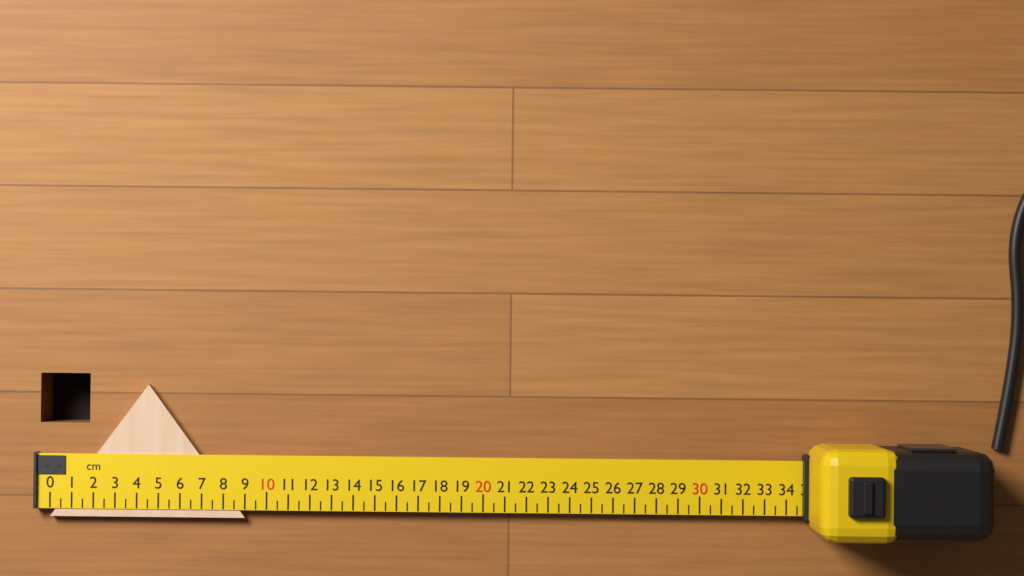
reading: 9.0 cm
